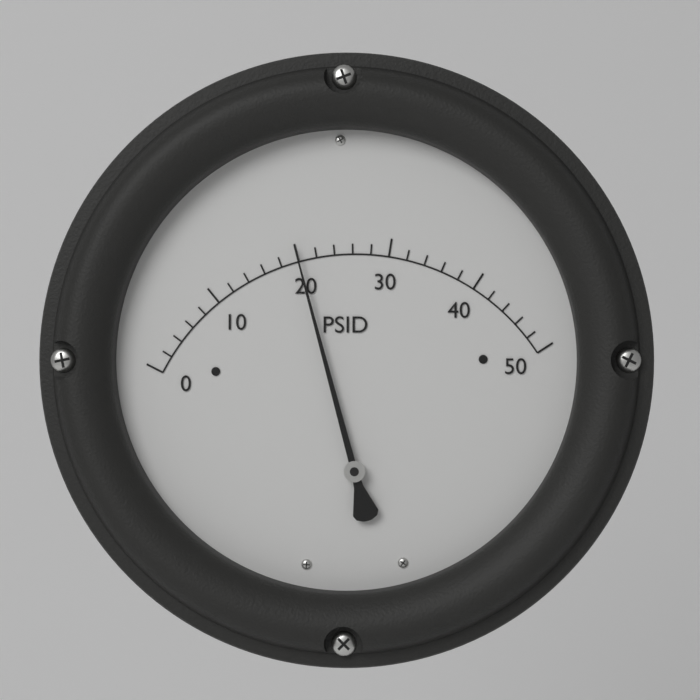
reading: 20 PSID
